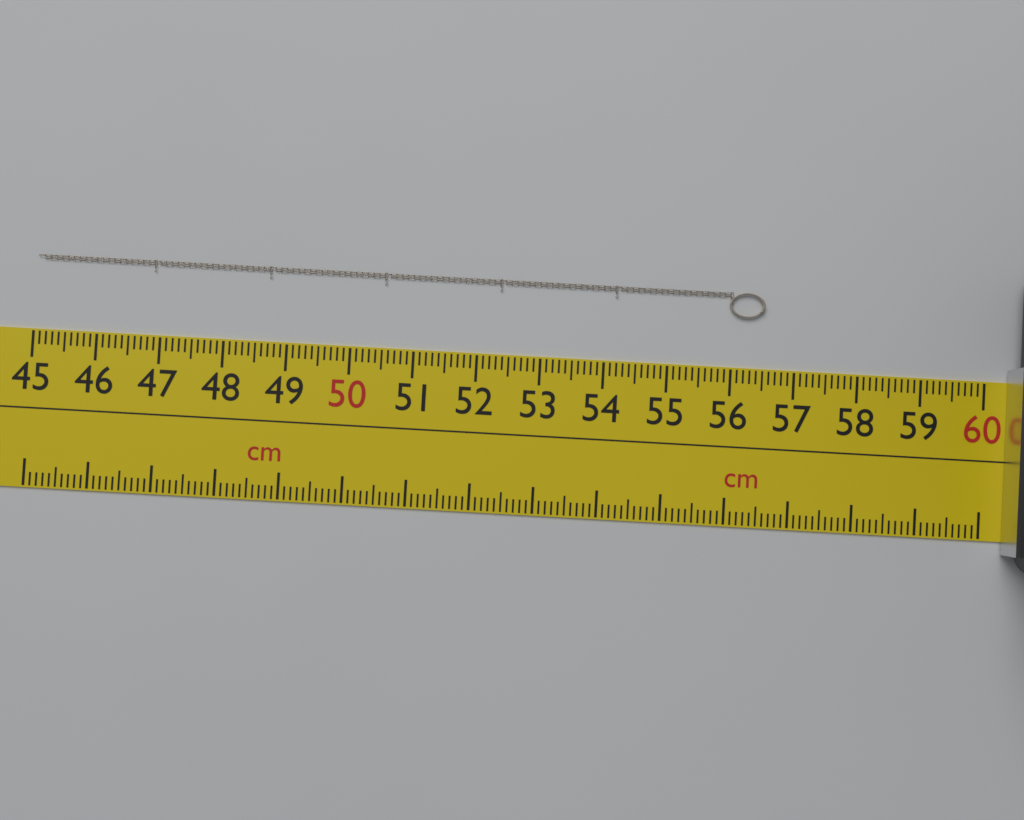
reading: 56.5 cm
